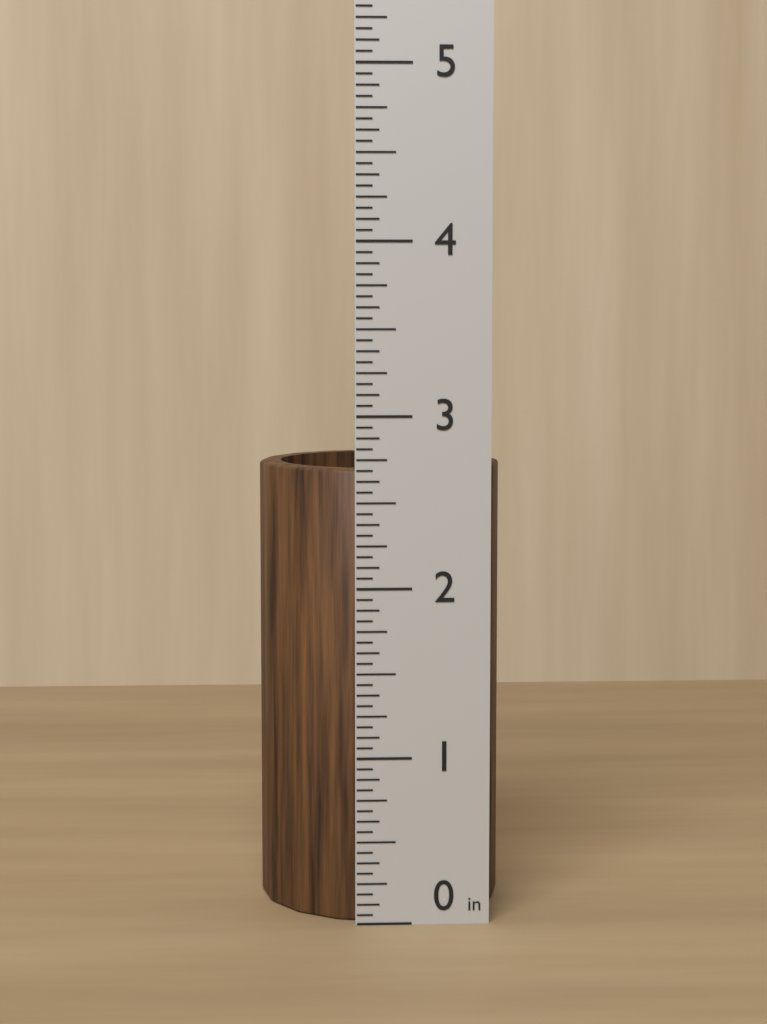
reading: 2.6875 in
